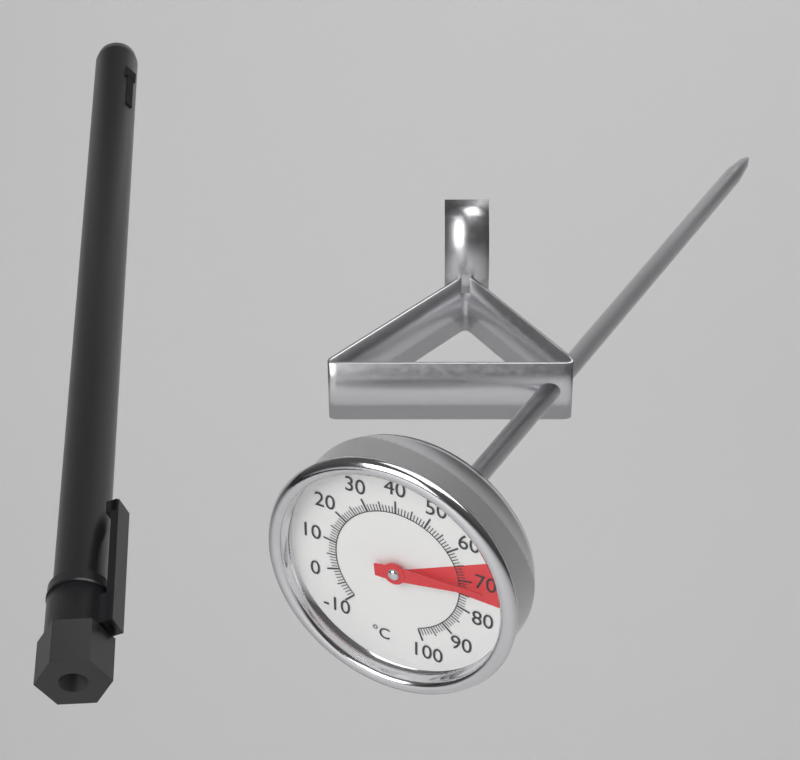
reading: 72 °C
